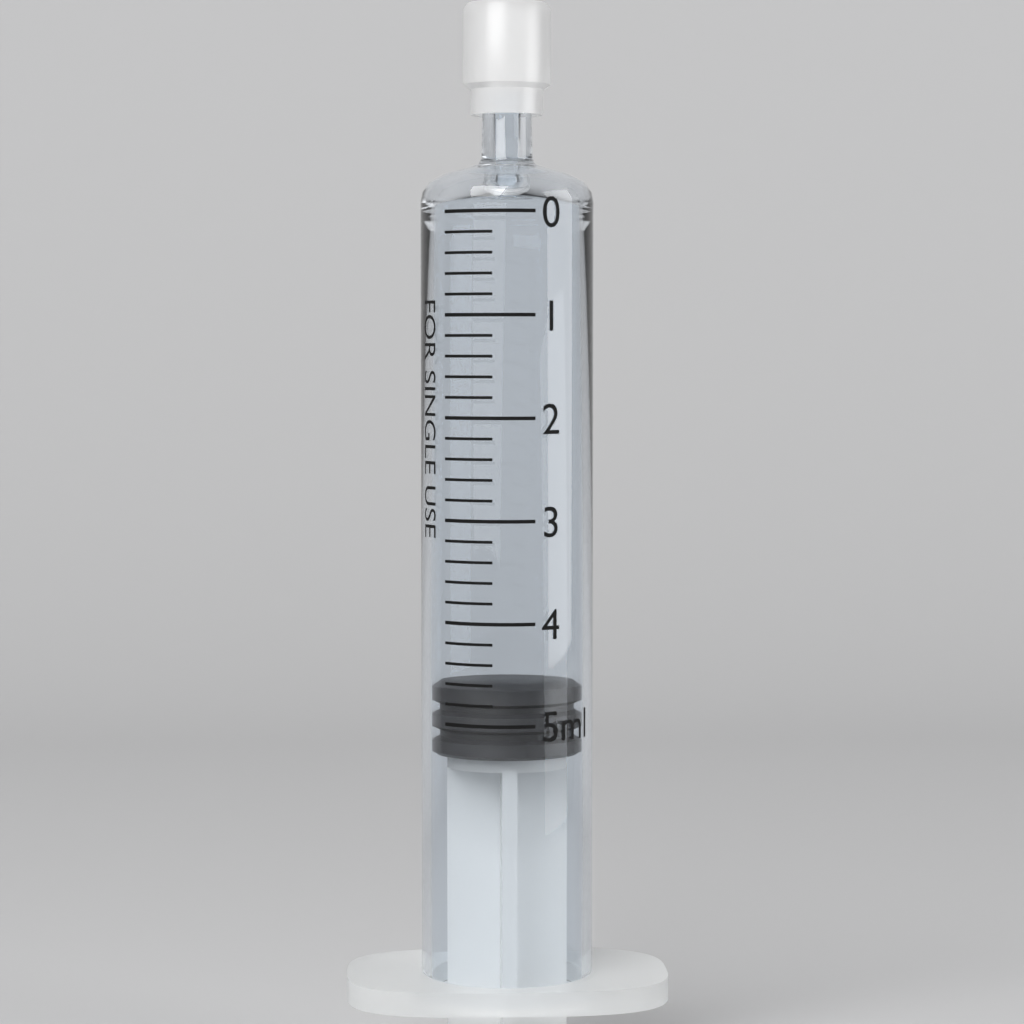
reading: 4.6 ml
